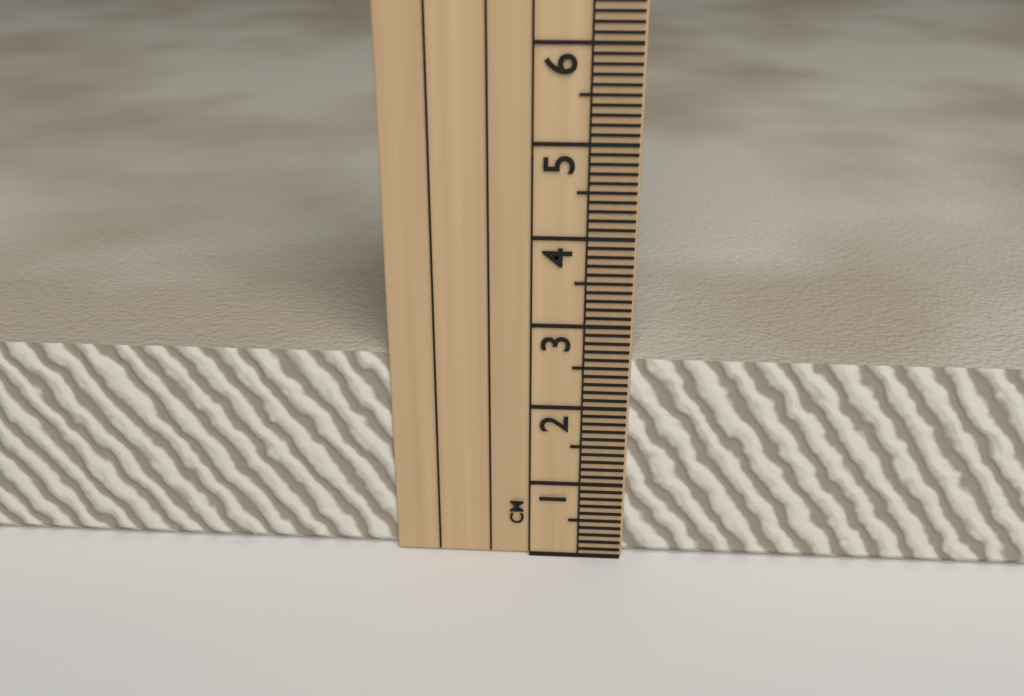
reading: 2.6 cm
